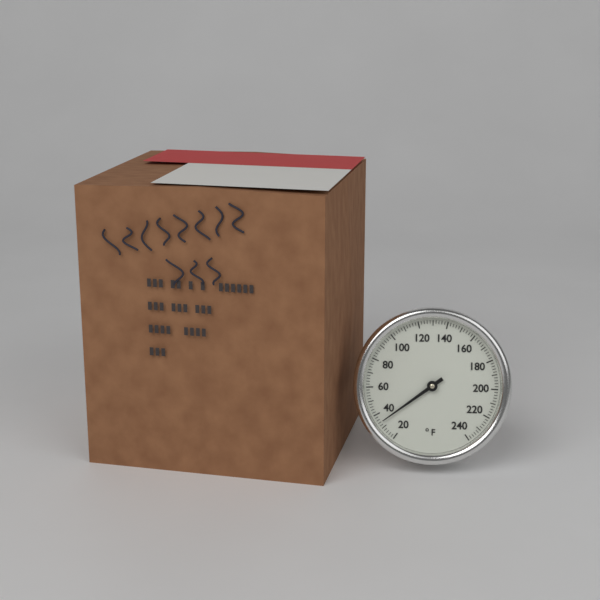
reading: 34 °F
